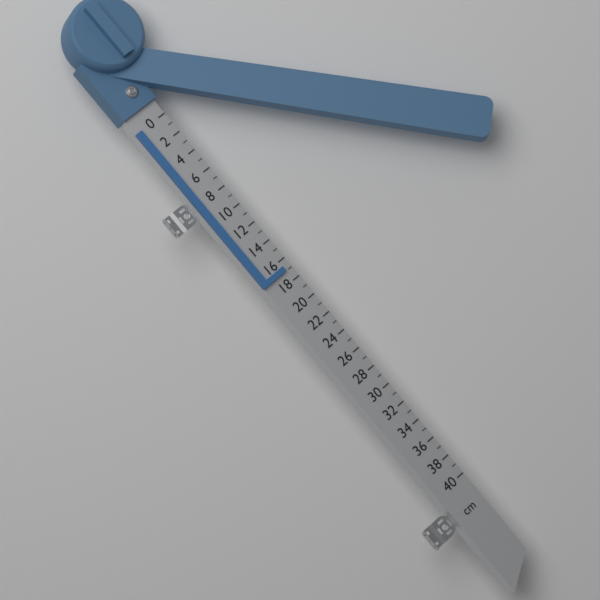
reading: 17 cm
